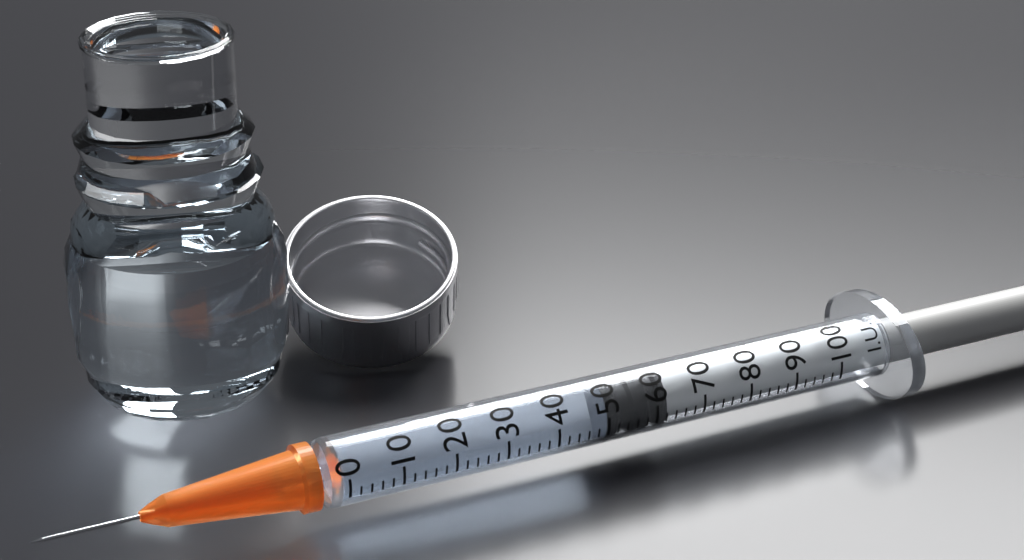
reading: 50 I.U.
